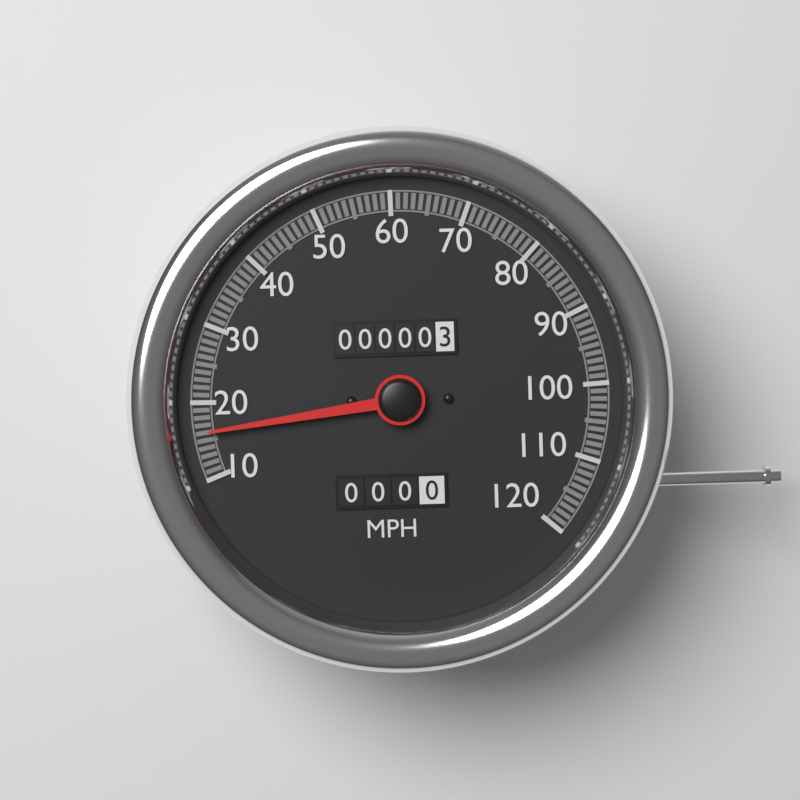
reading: 16 MPH
